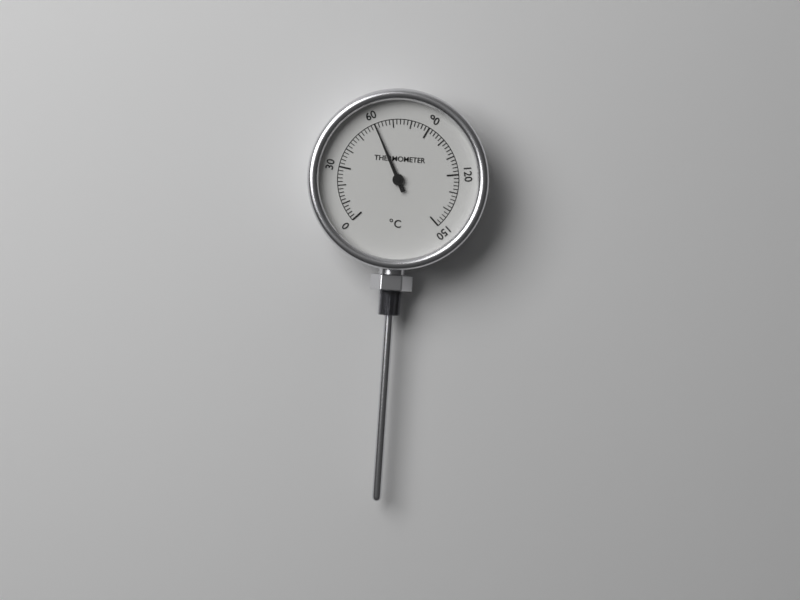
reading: 60 °C
